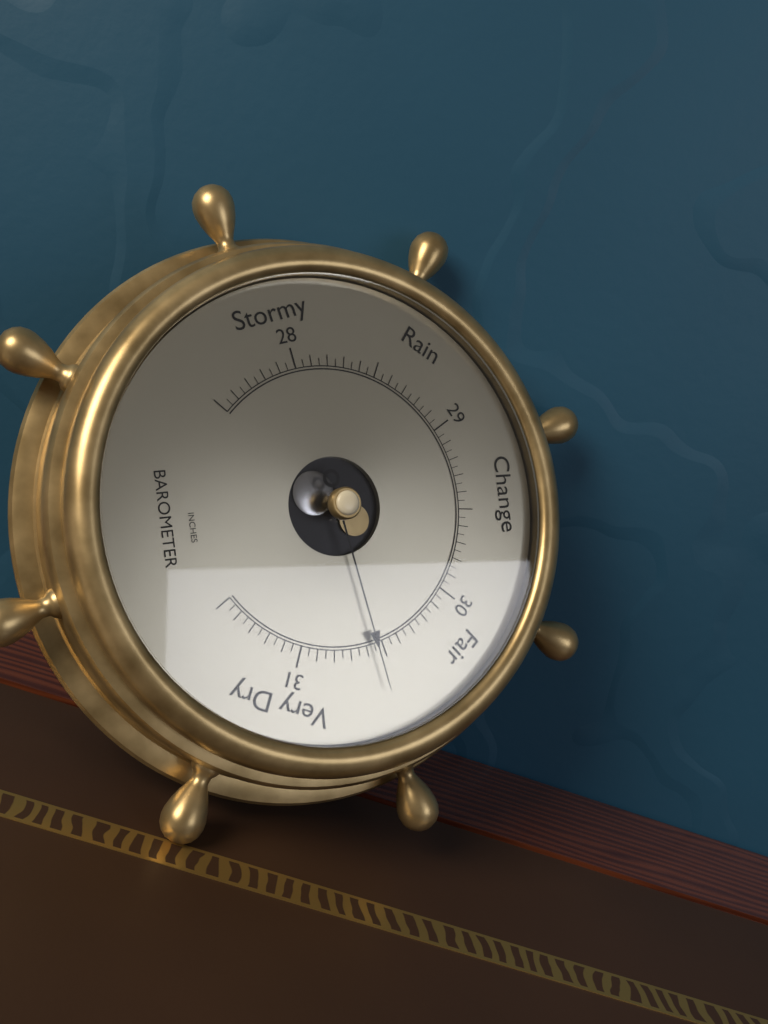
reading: 30.55 inHg
